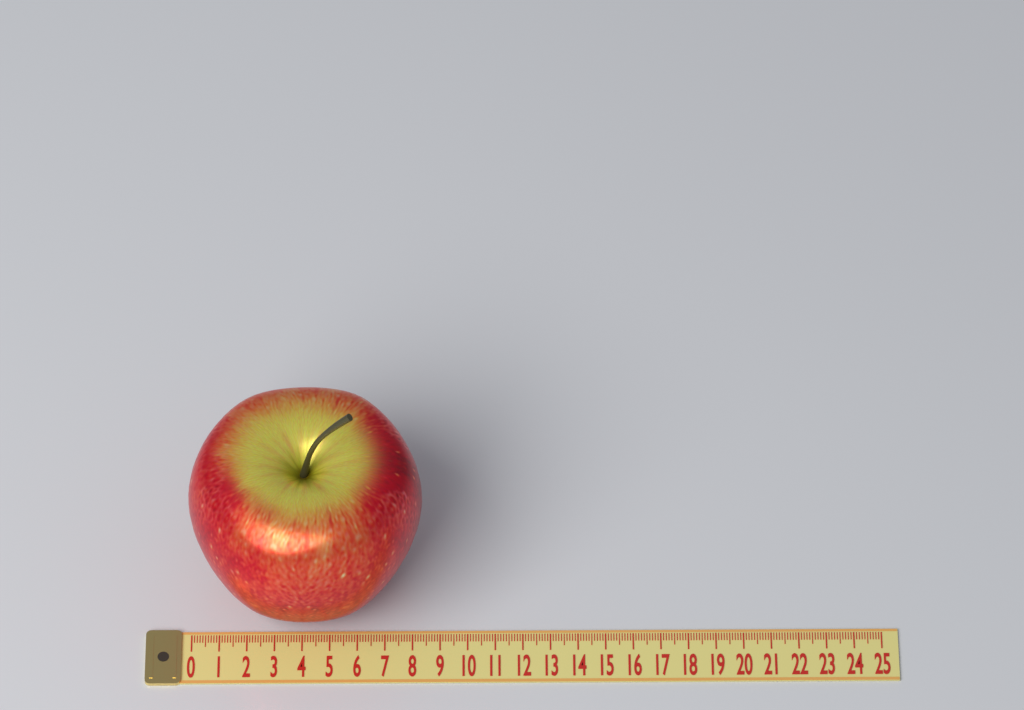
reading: 8.4 (no unit)
